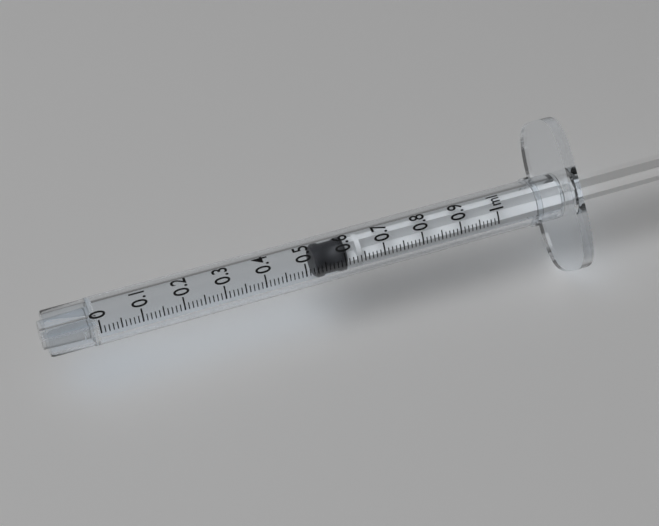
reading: 0.53 ml
